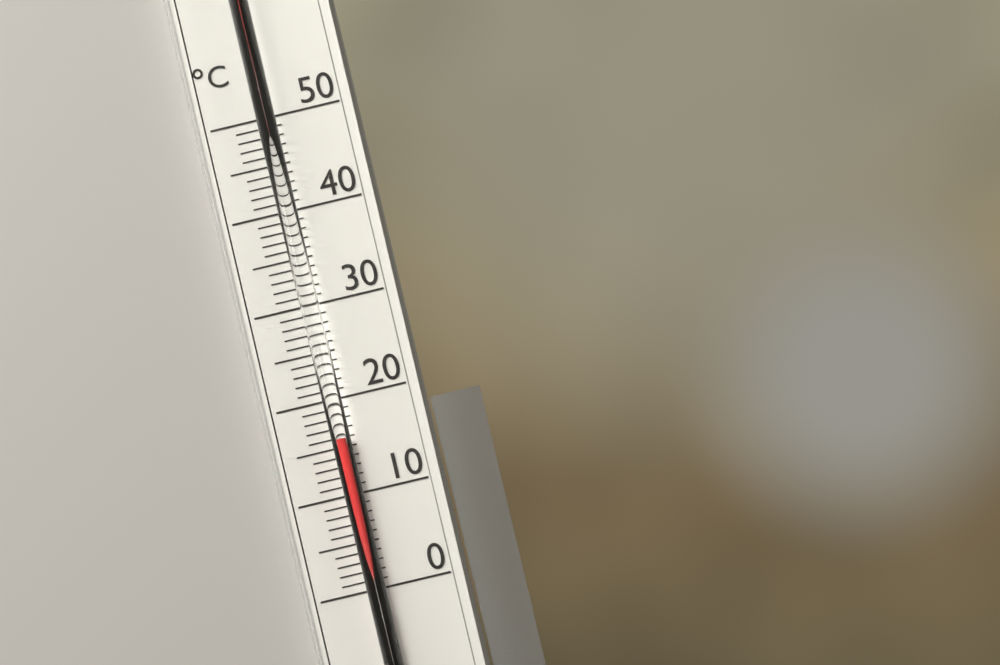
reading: 16 °C
